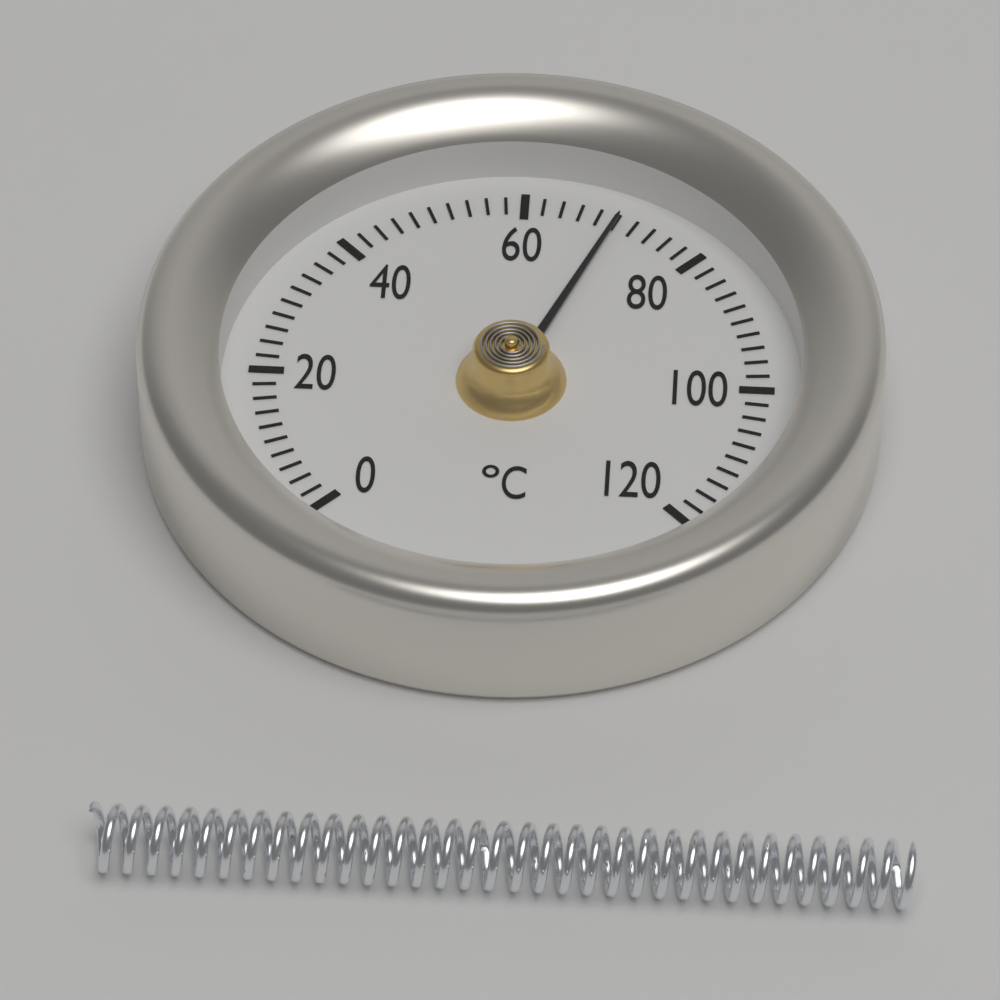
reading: 70 °C
